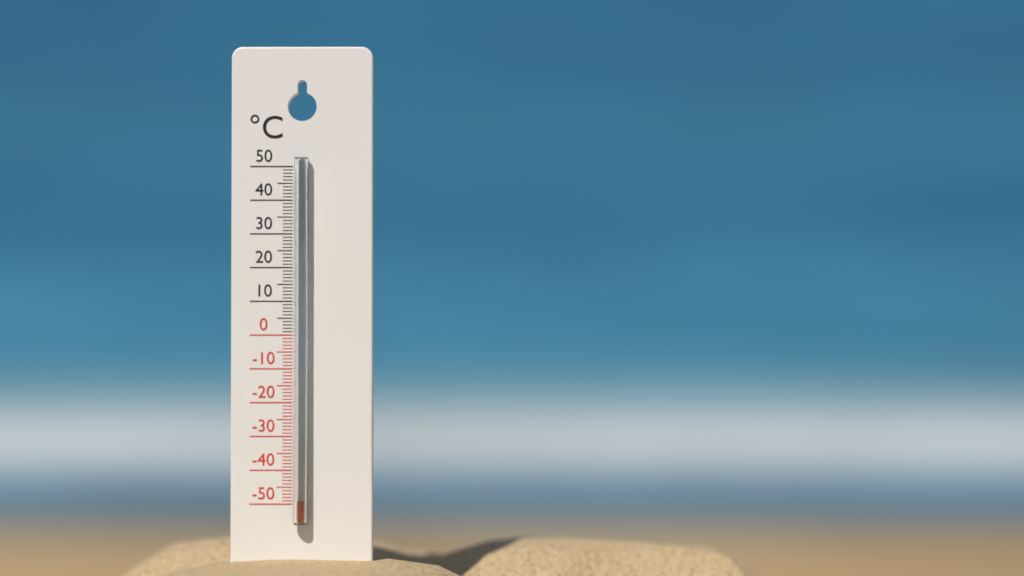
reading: -49 °C
